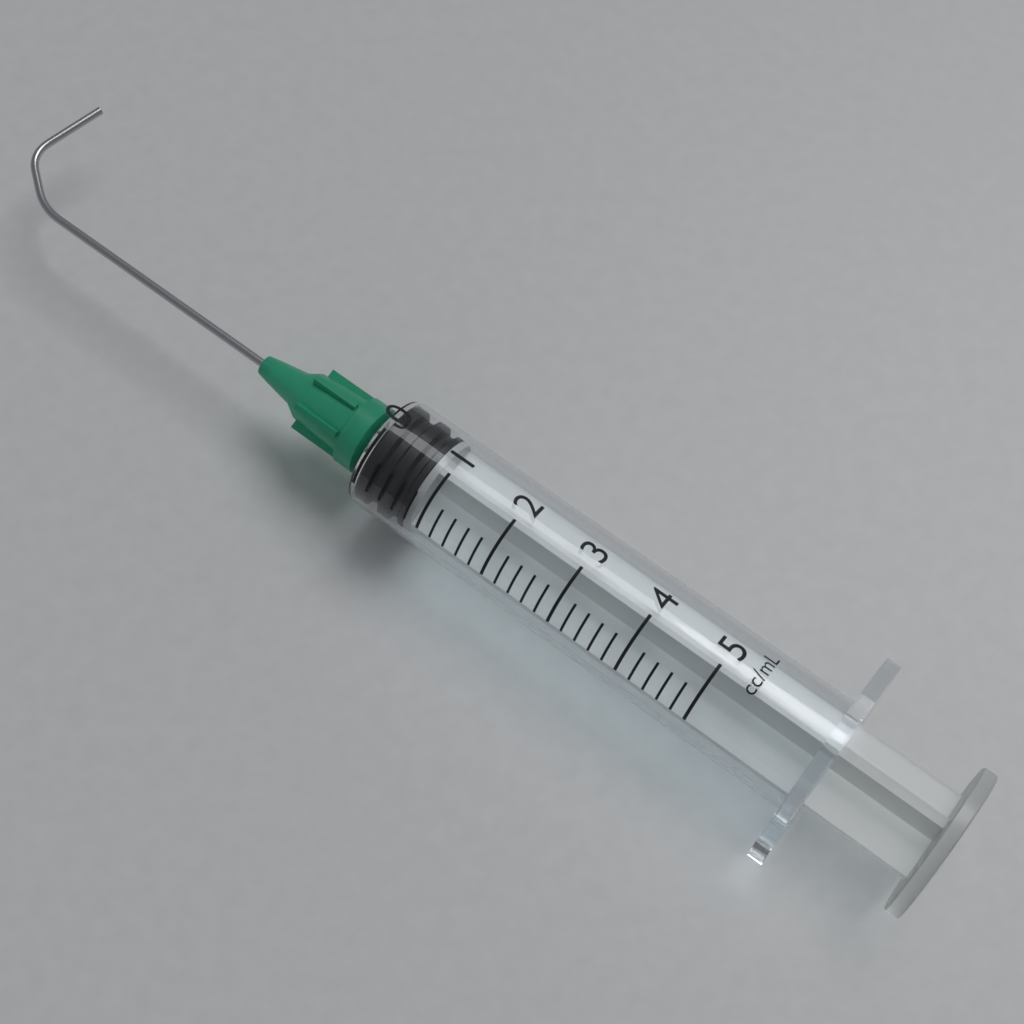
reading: 0.0 ml
